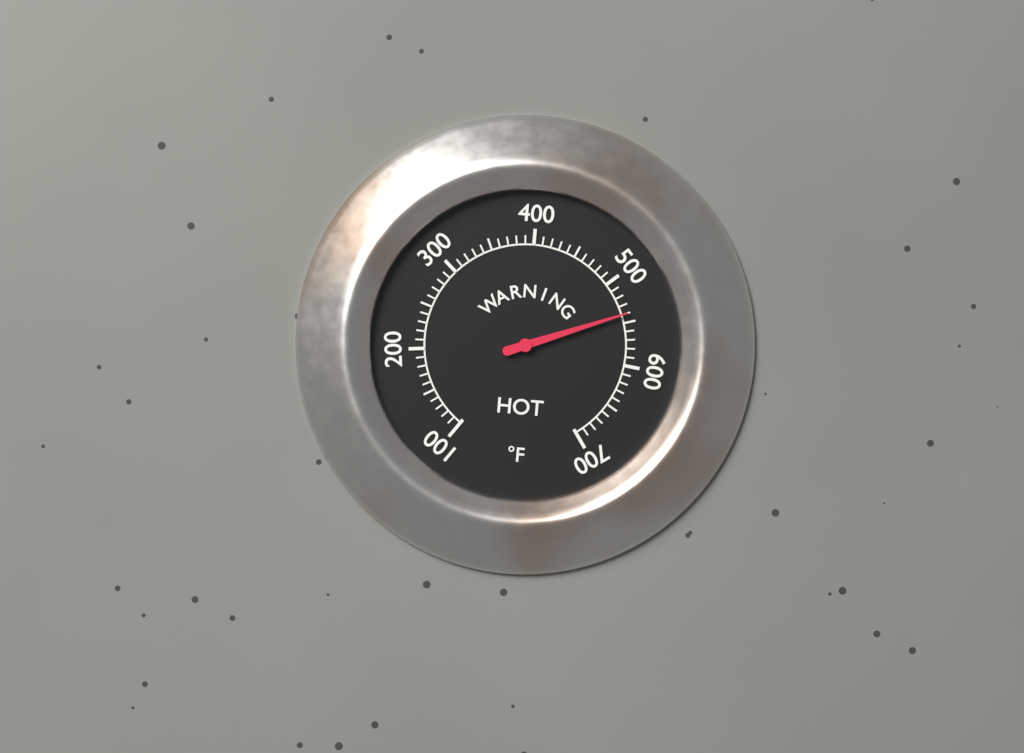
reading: 540 °F
